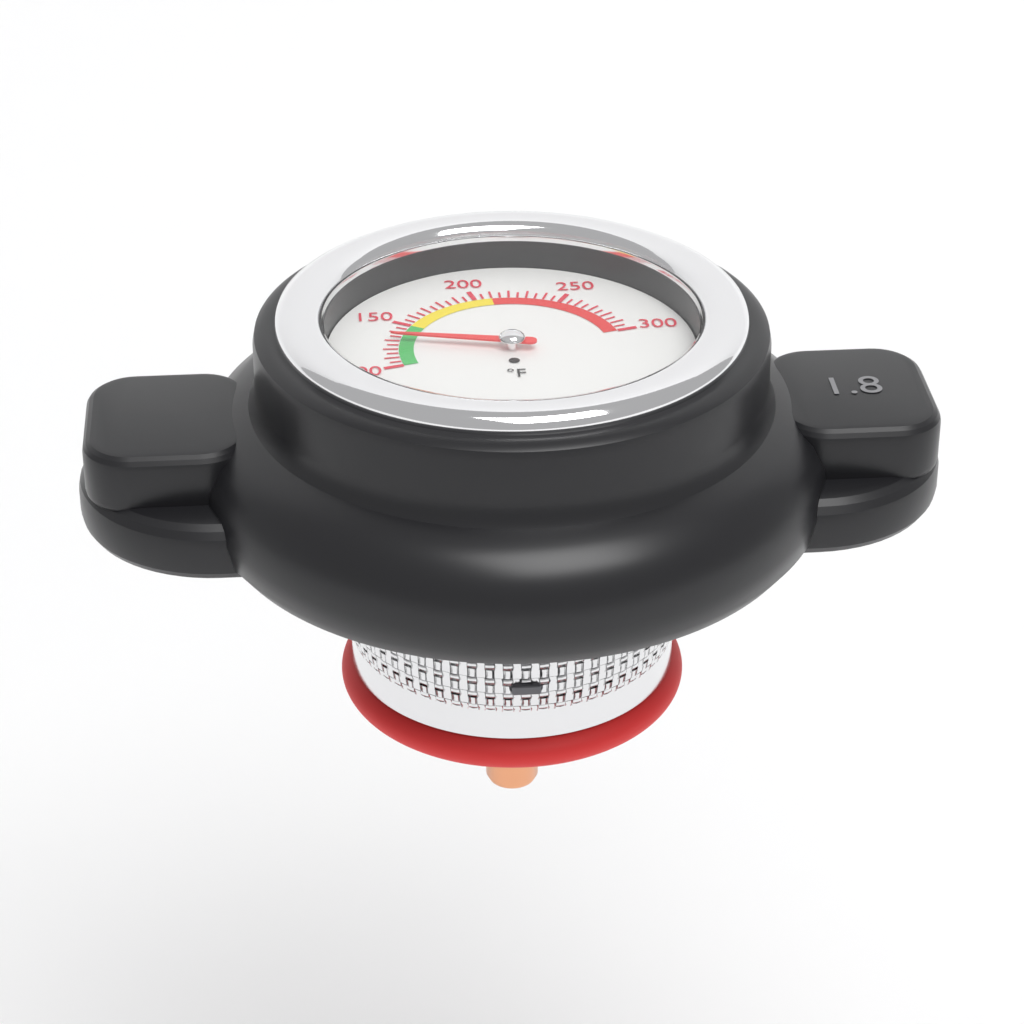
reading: 130 °F
